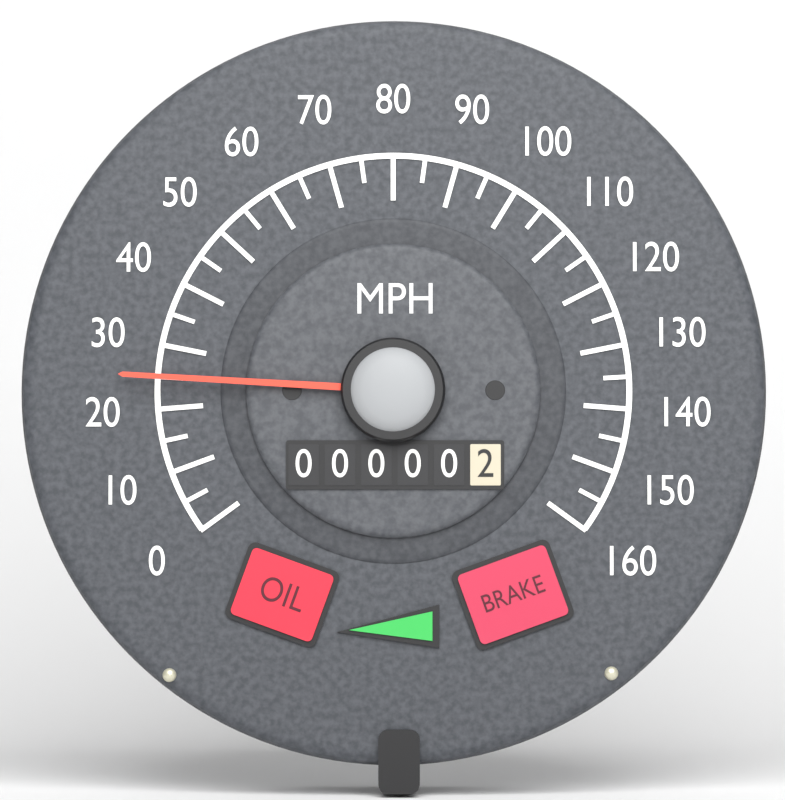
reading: 25 MPH
